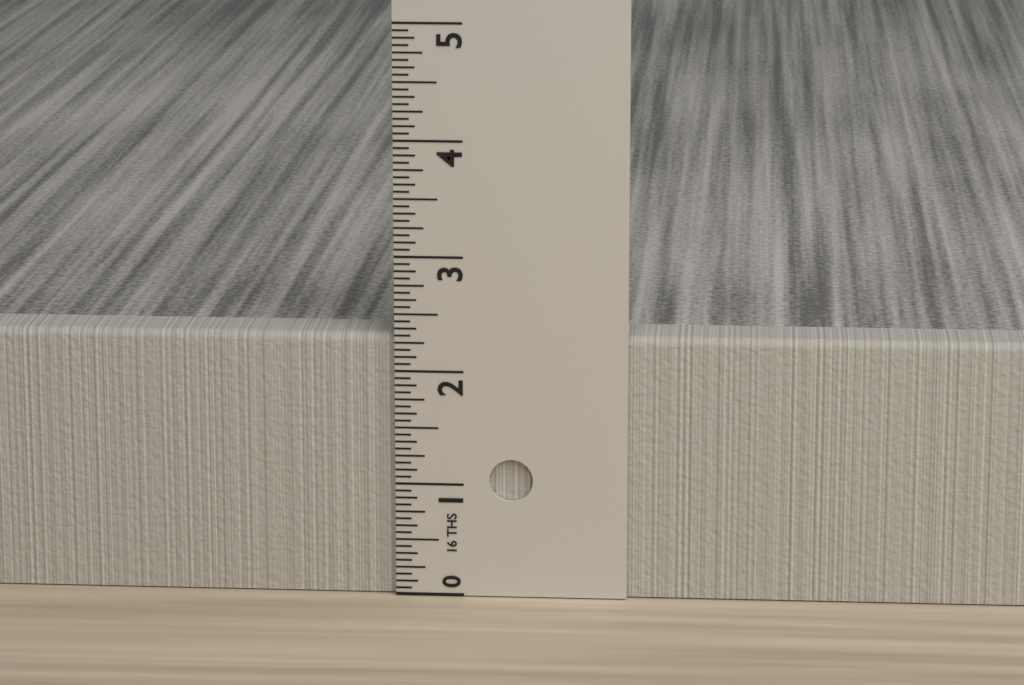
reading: 2.3125 in
